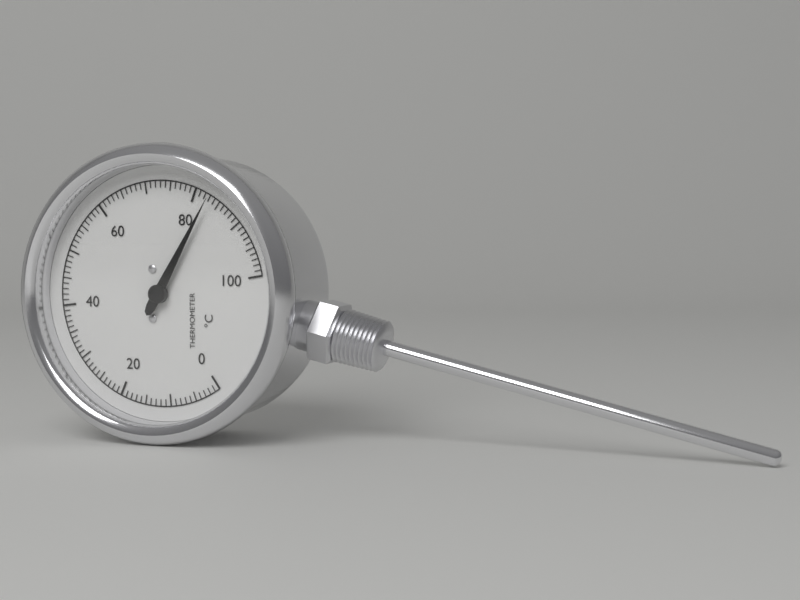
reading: 83 °C
